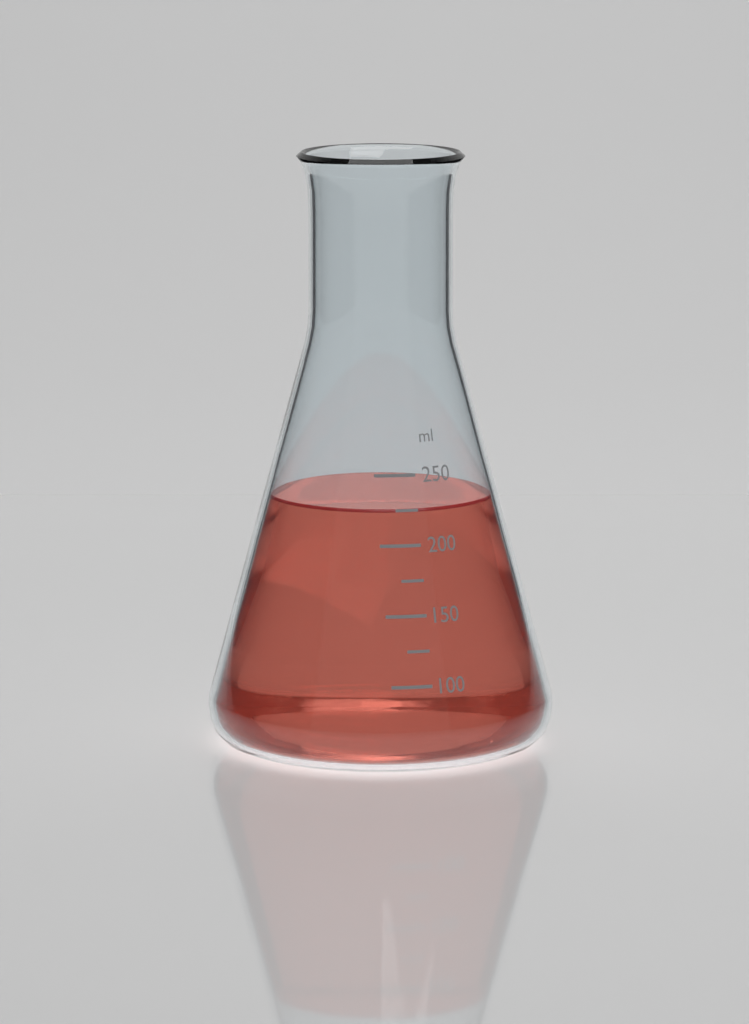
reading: 225 ml
